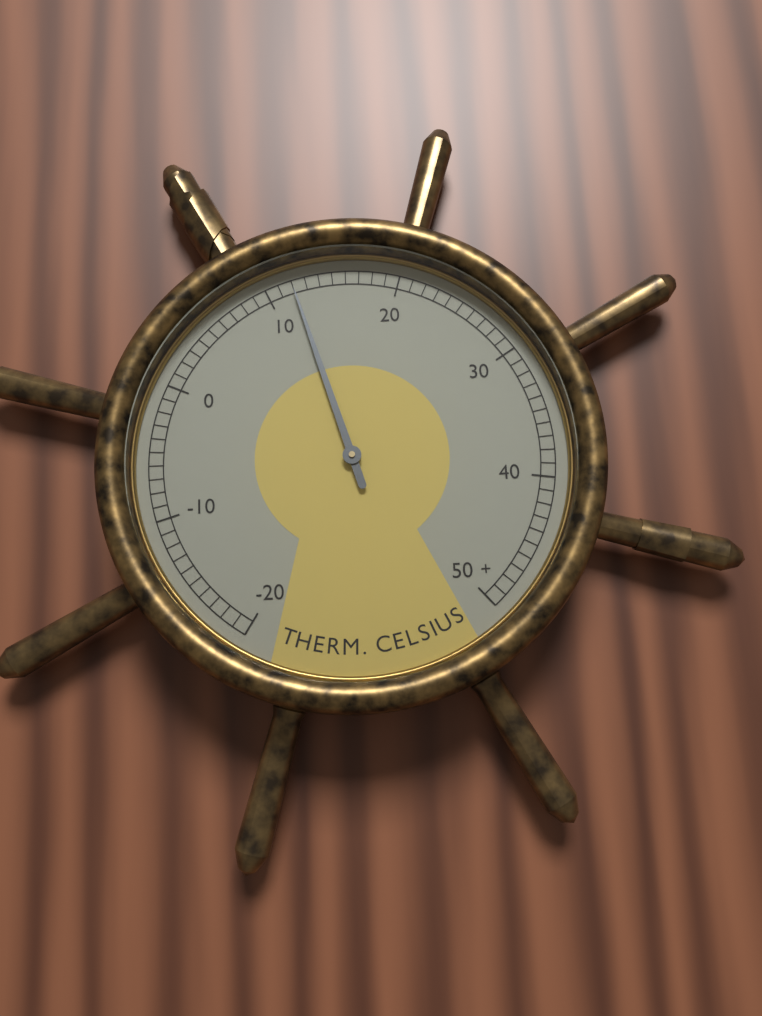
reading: 12 °C
